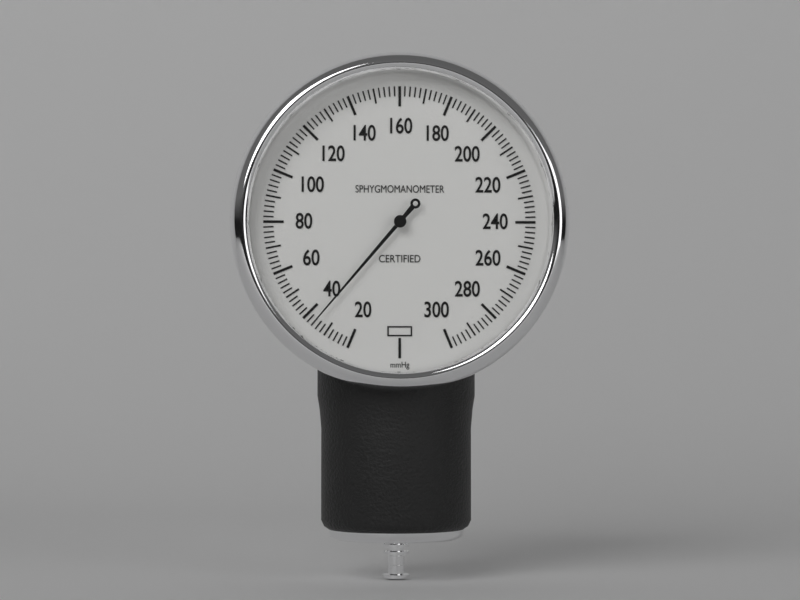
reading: 36 mmHg
